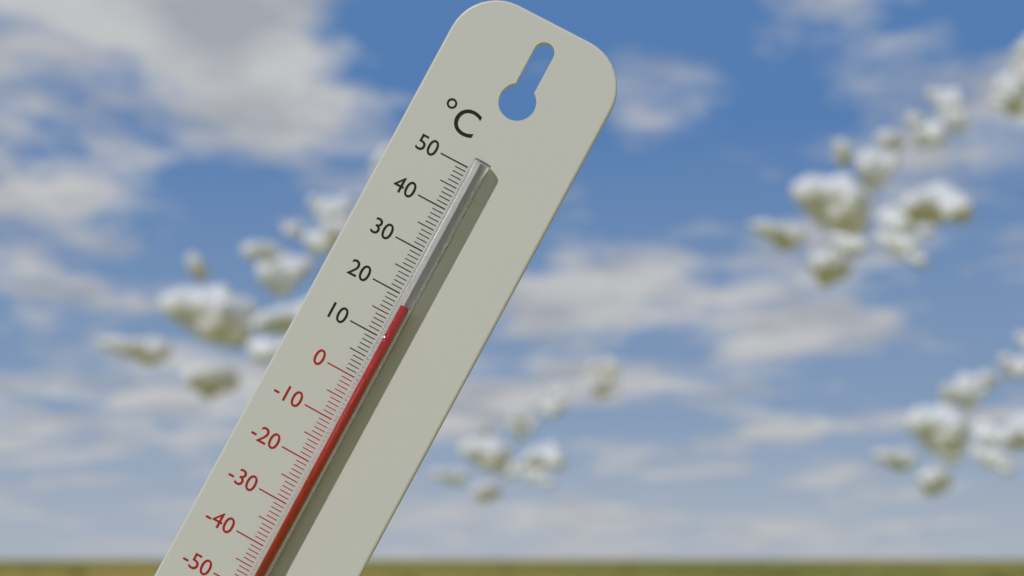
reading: 18 °C
